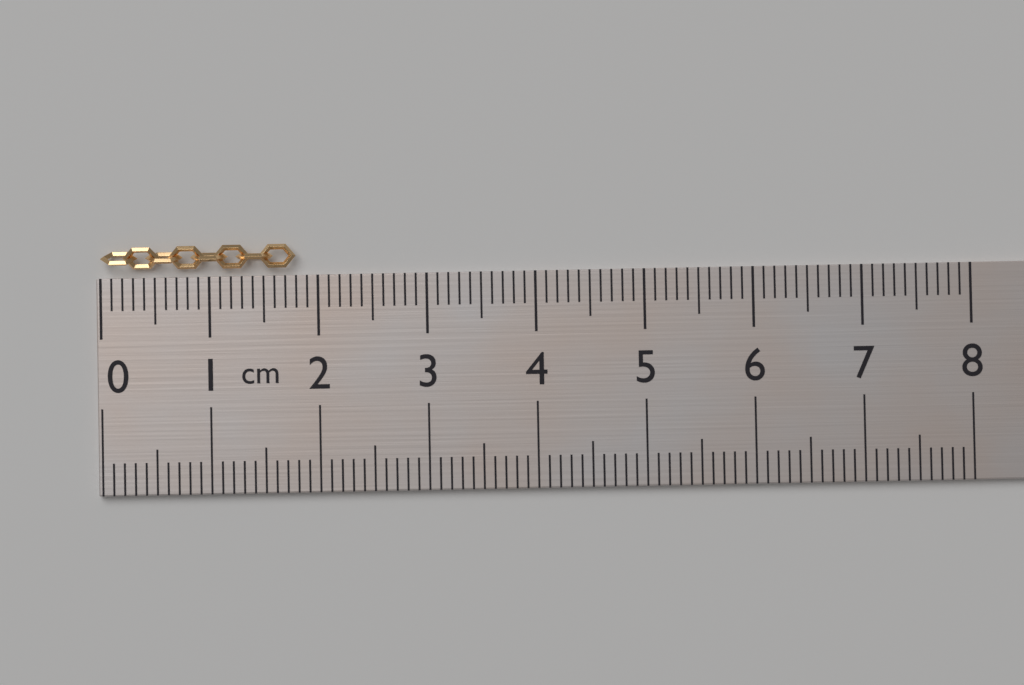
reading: 1.8 cm
